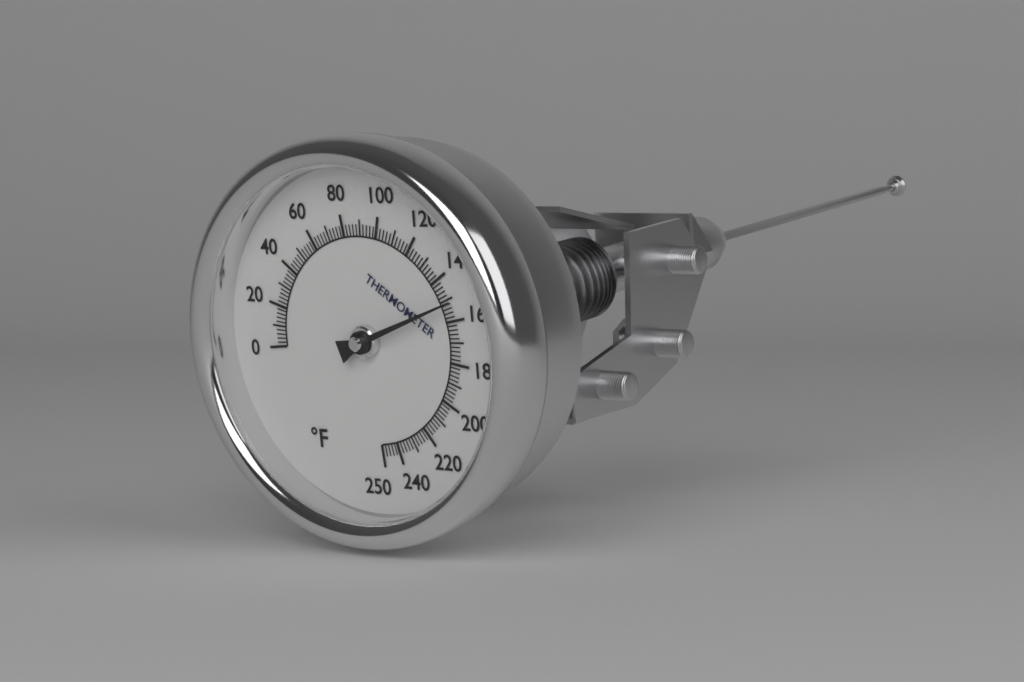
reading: 152 °F
